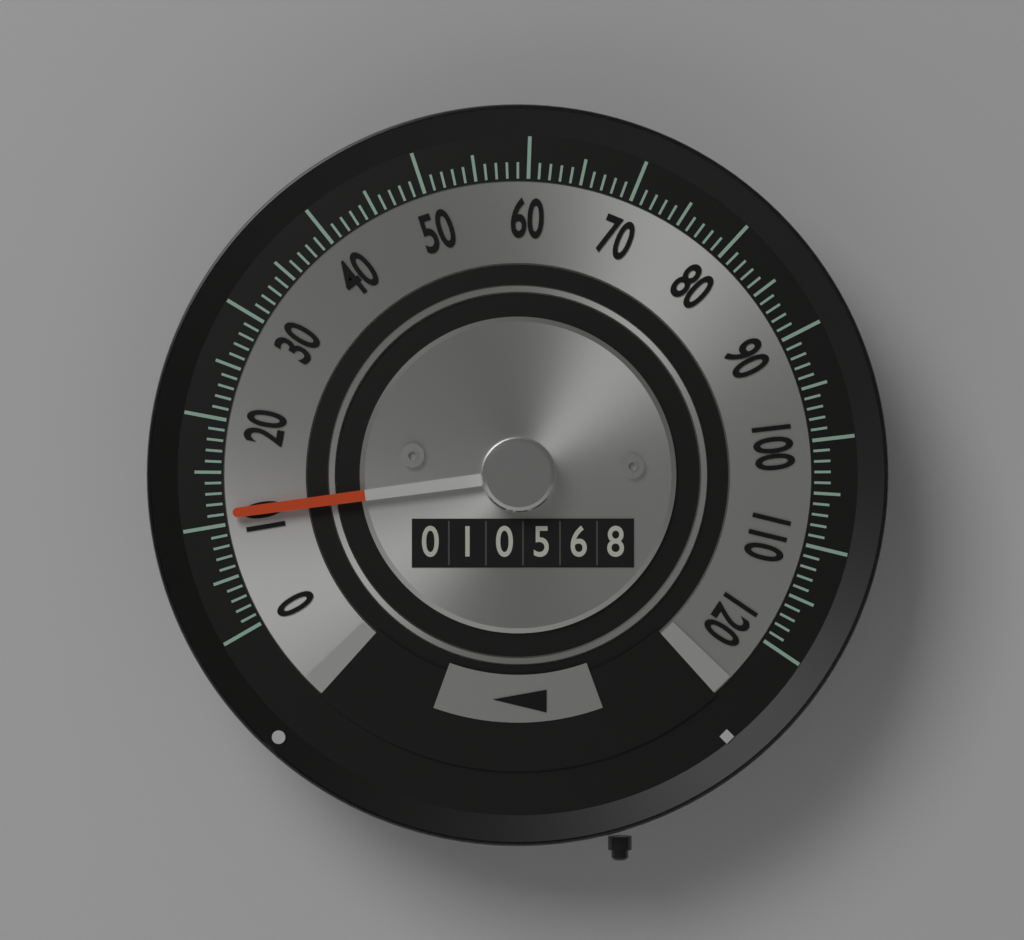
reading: 11 (no unit)
